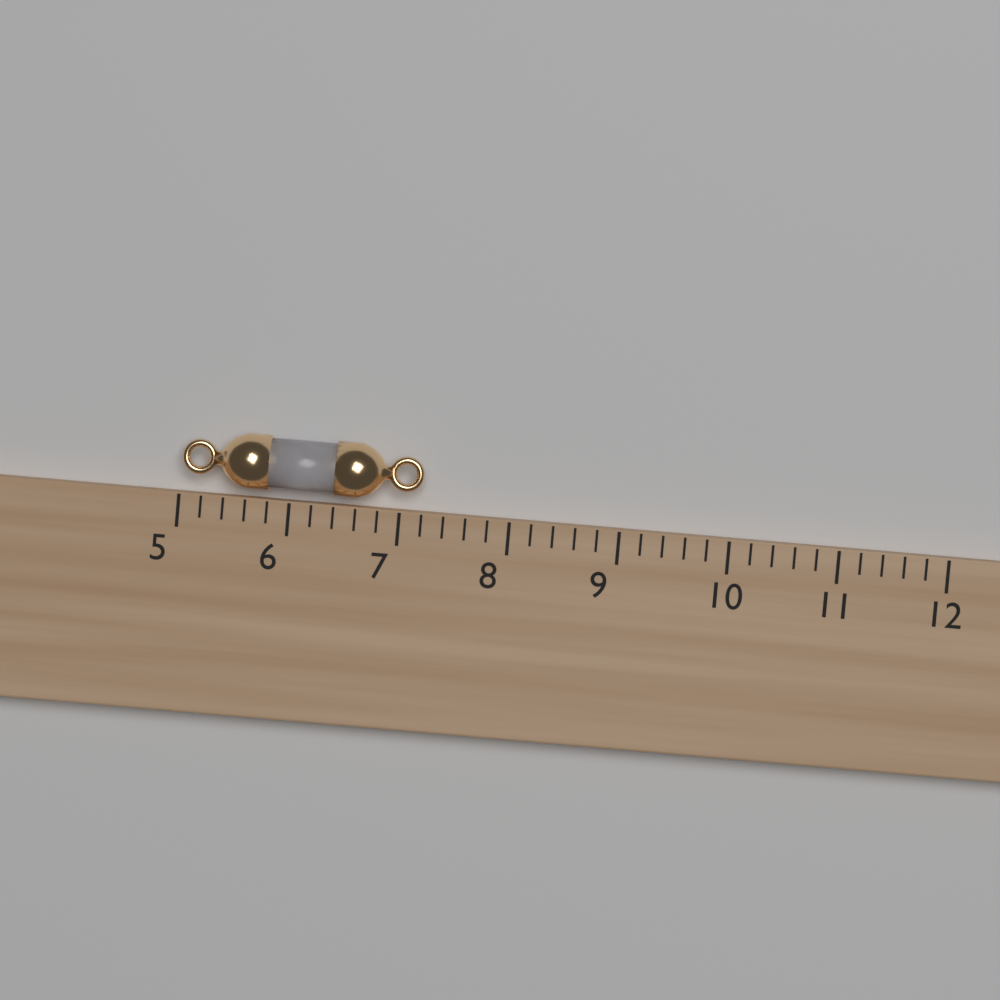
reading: 7.2 (no unit)
